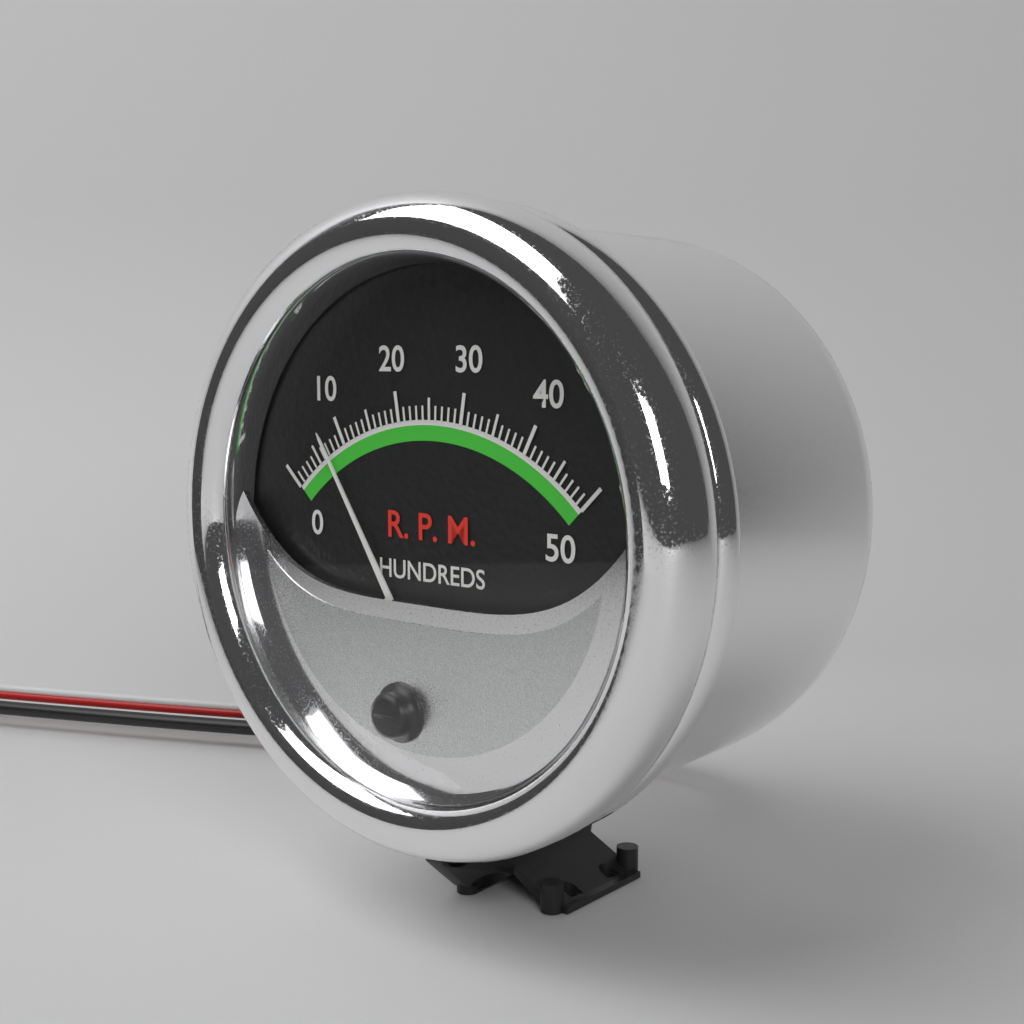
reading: 7 RPM x100
